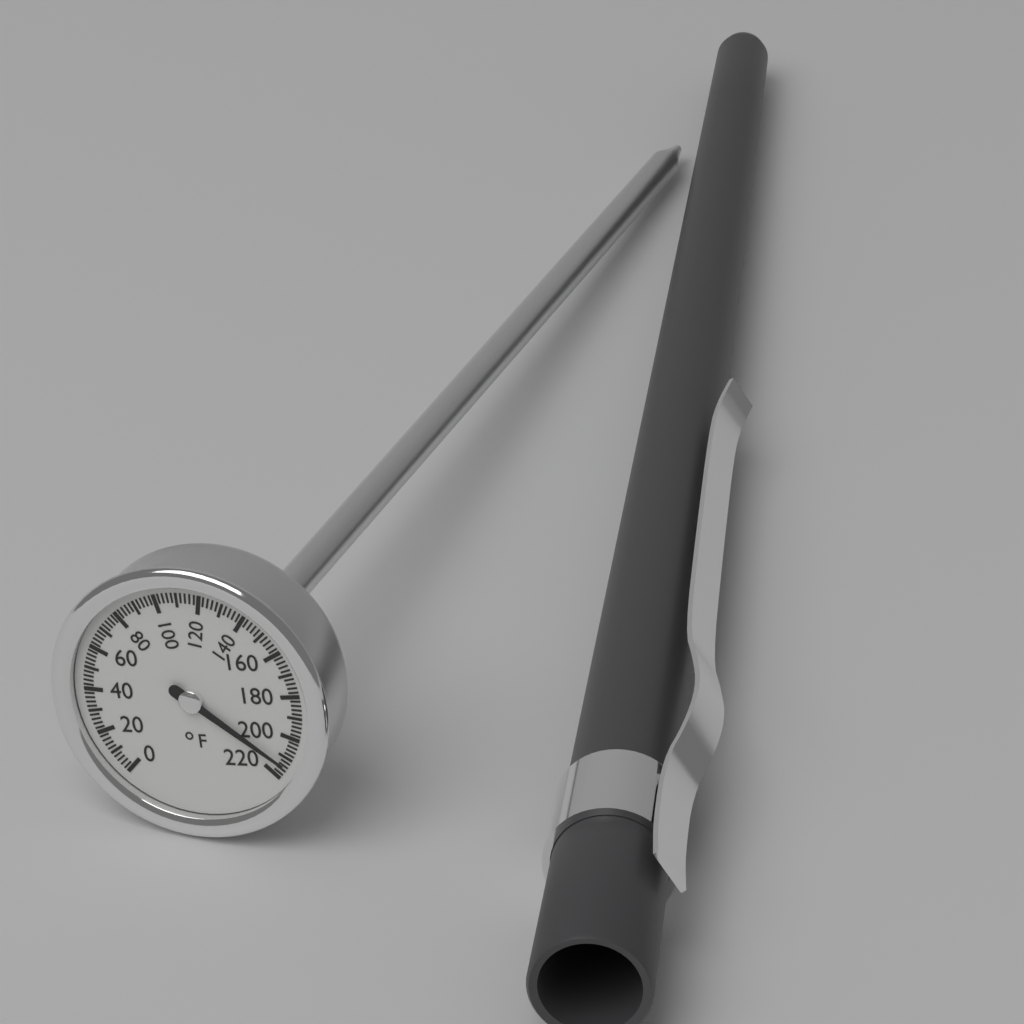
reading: 214 °F
